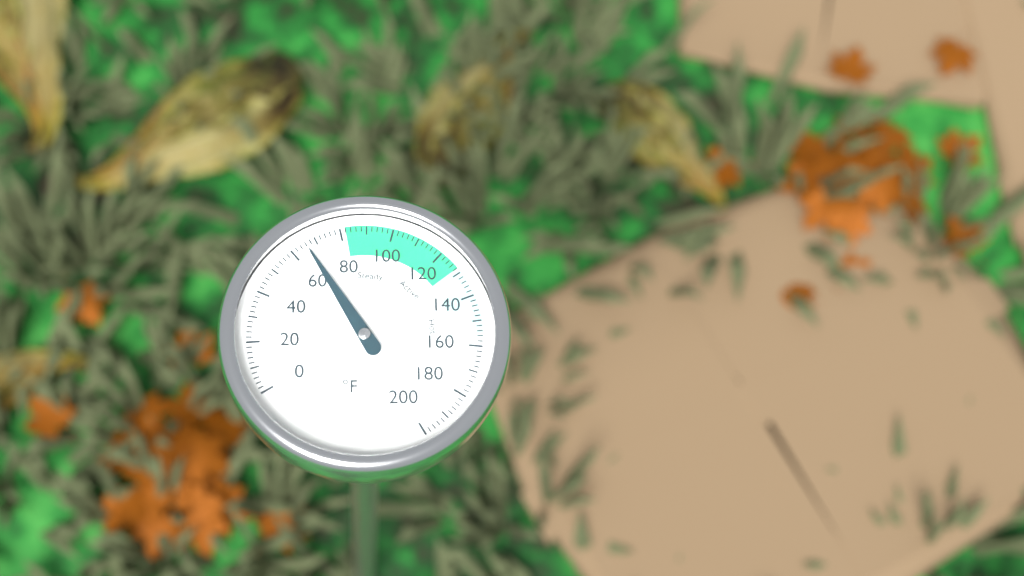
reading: 66 °F
